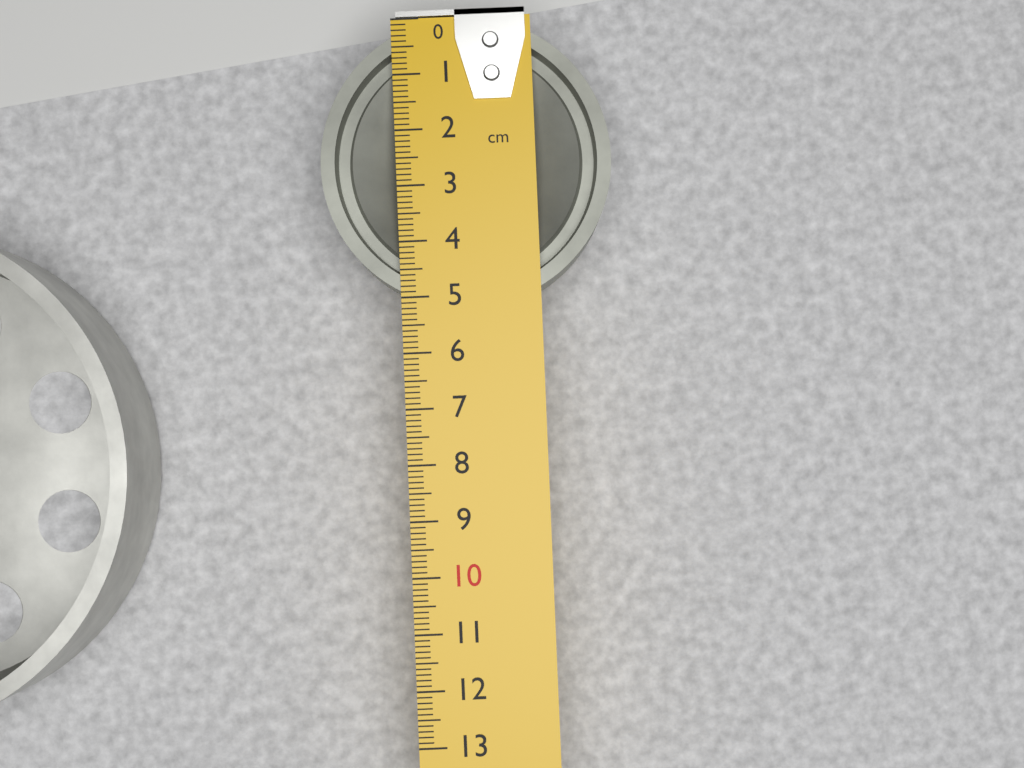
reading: 5.2 cm
